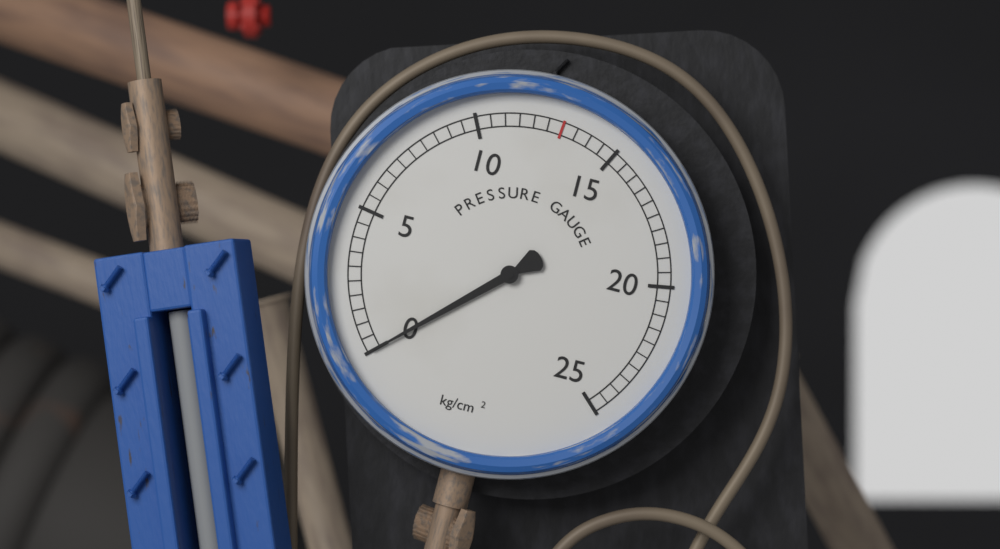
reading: 0.0 kg/cm²
